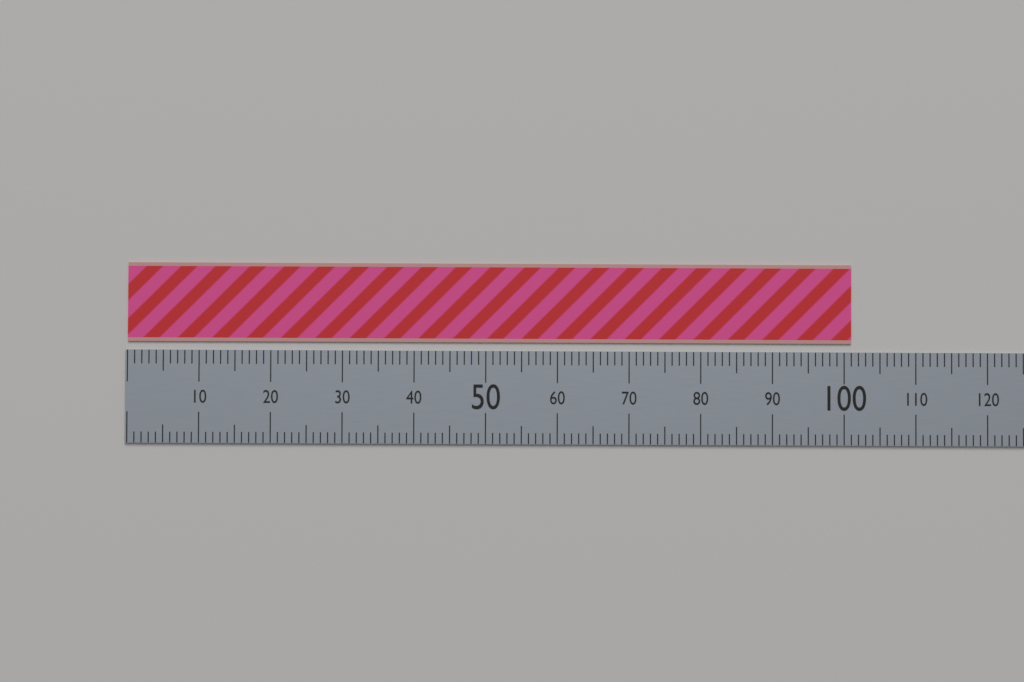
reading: 101 (no unit)
